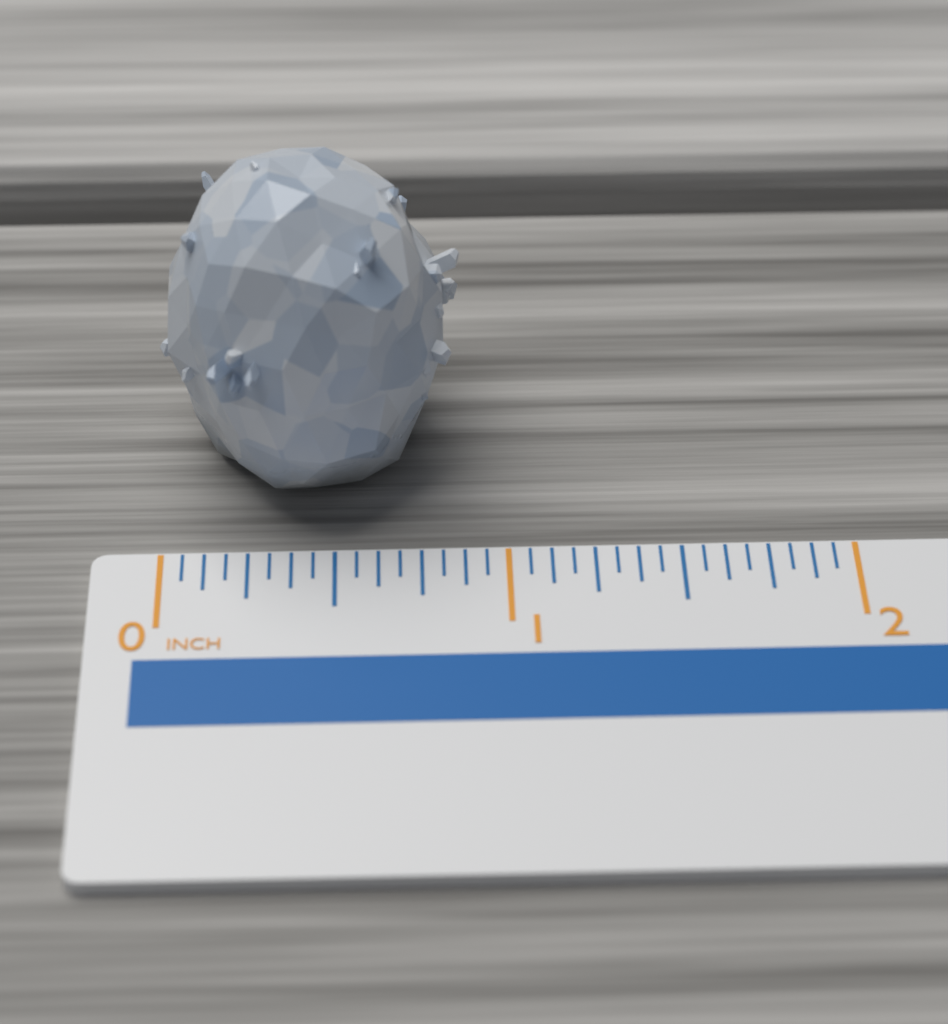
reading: 0.8750 inch
